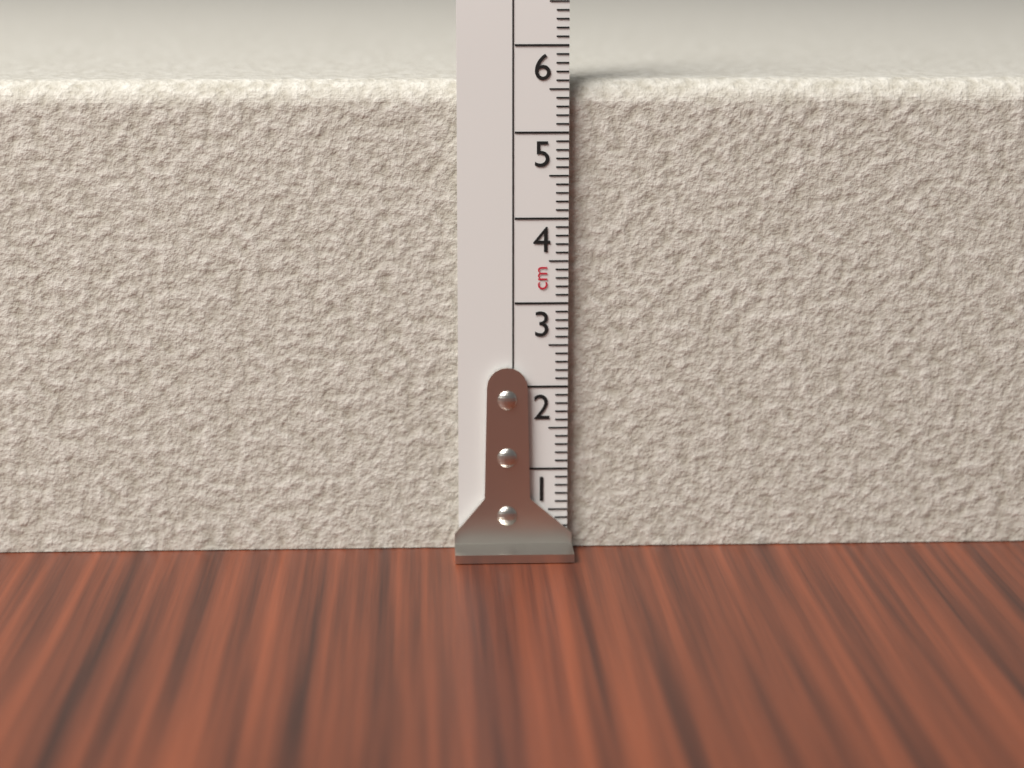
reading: 5.6 cm
